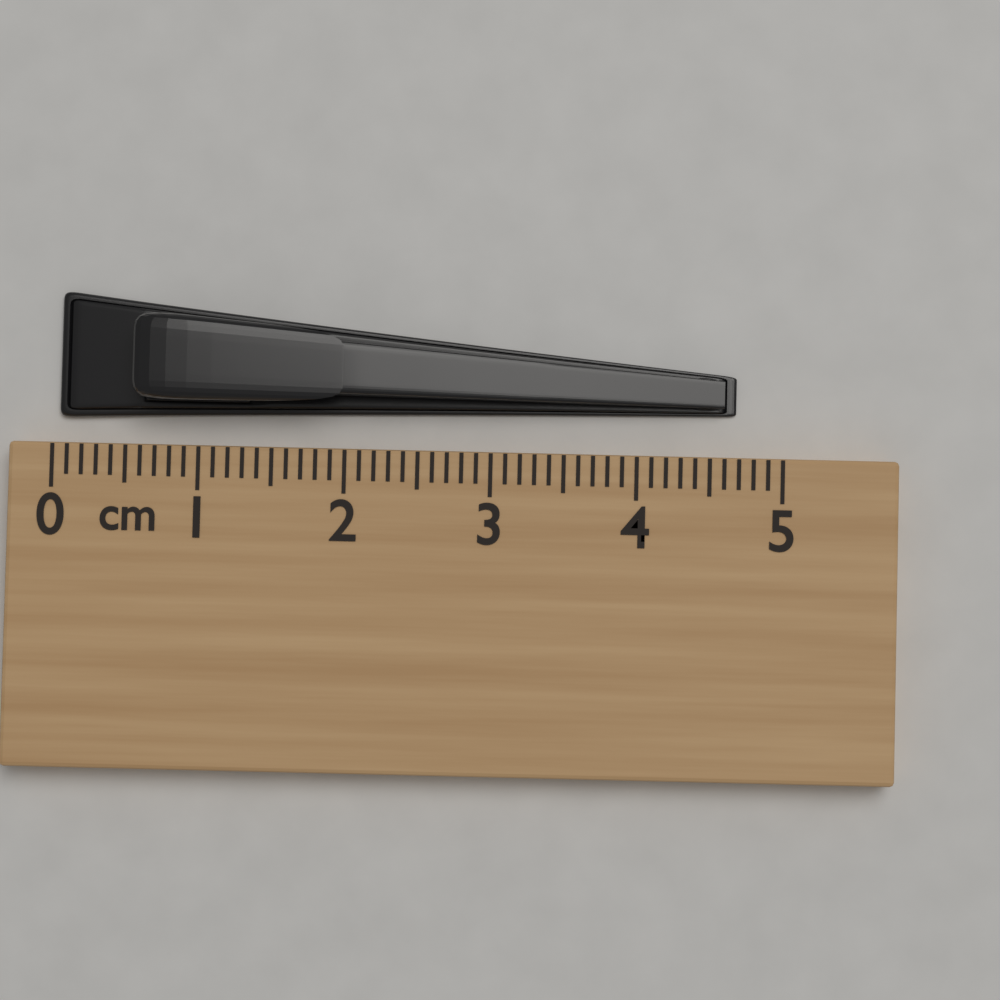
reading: 4.7 cm
